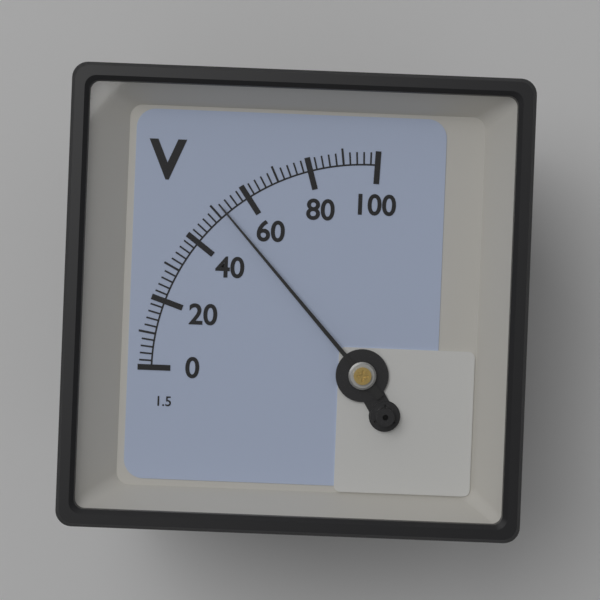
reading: 52 V
